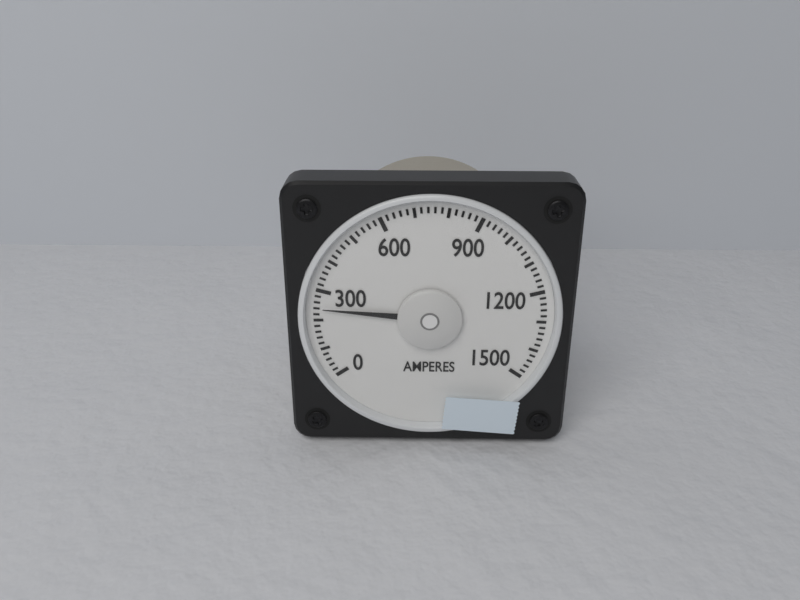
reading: 240 A
